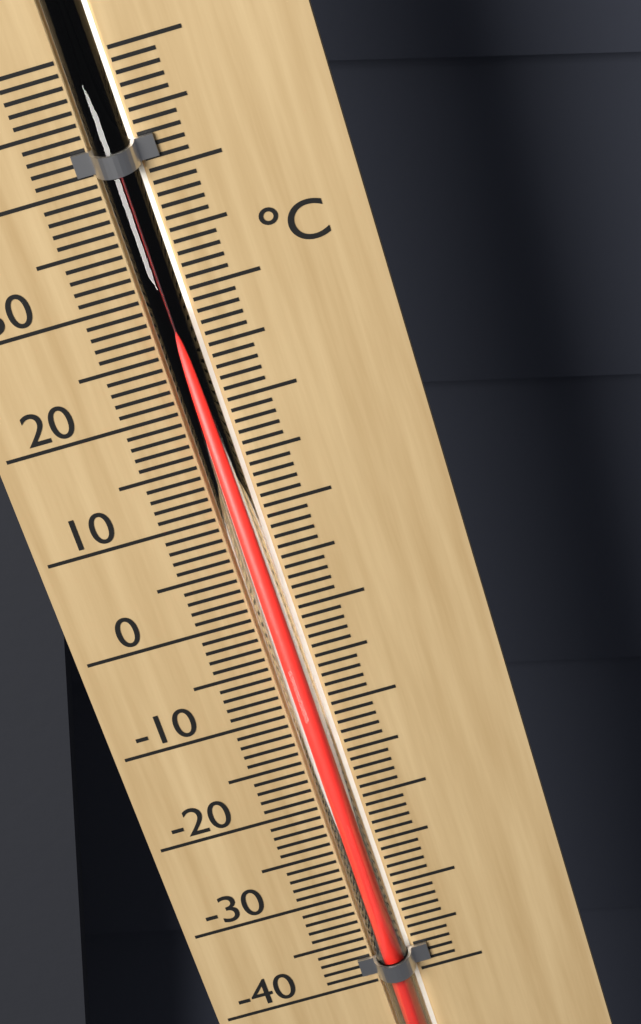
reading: 29 °C
